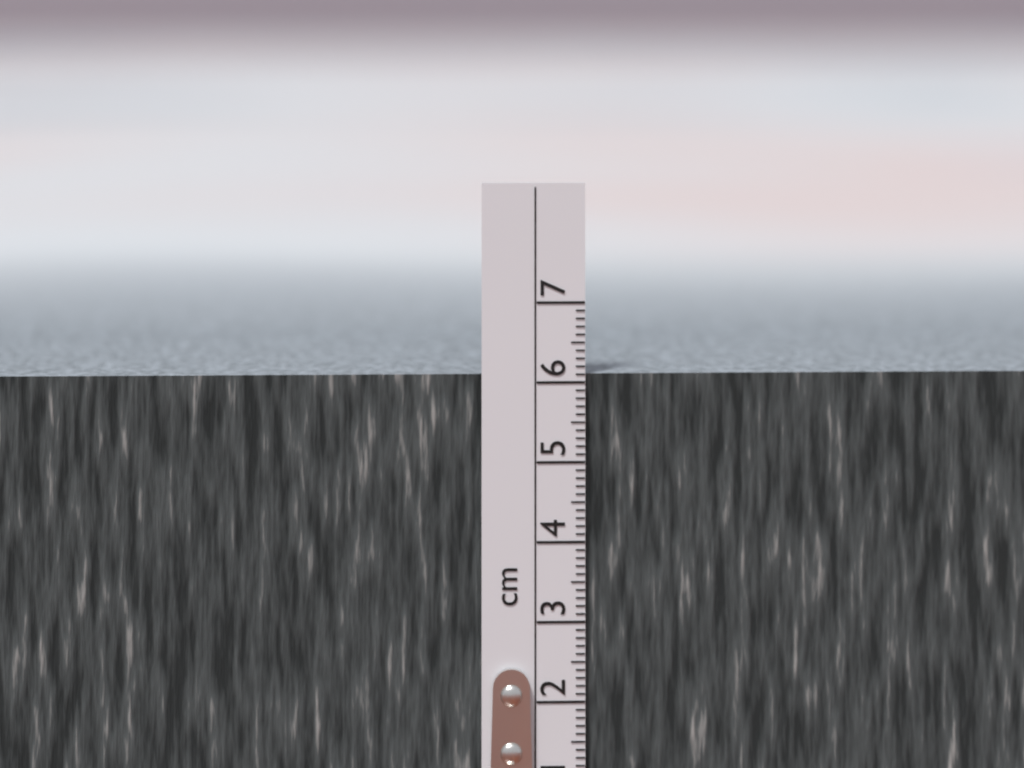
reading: 6.1 cm
